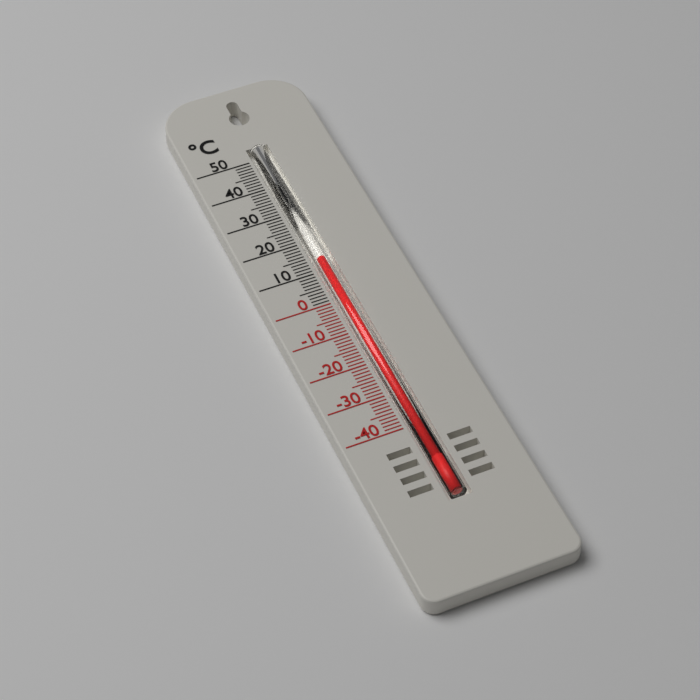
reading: 14 °C
